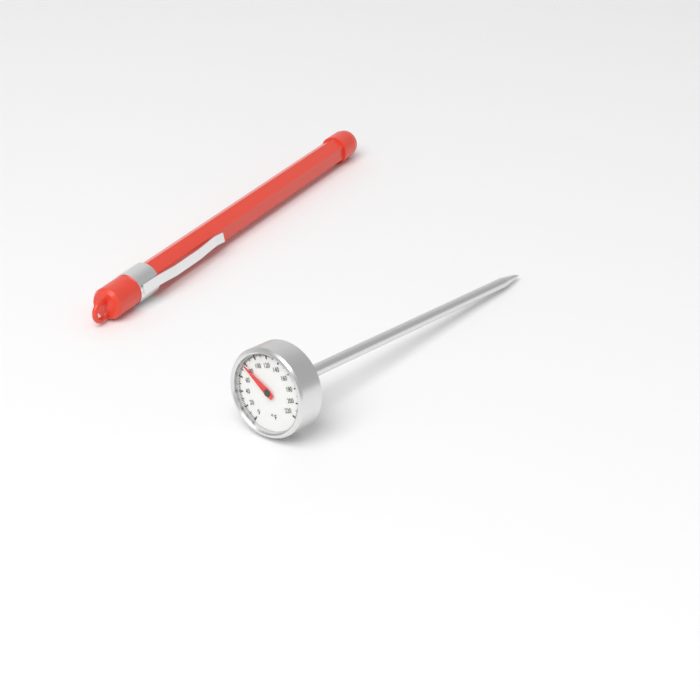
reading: 78 °F
